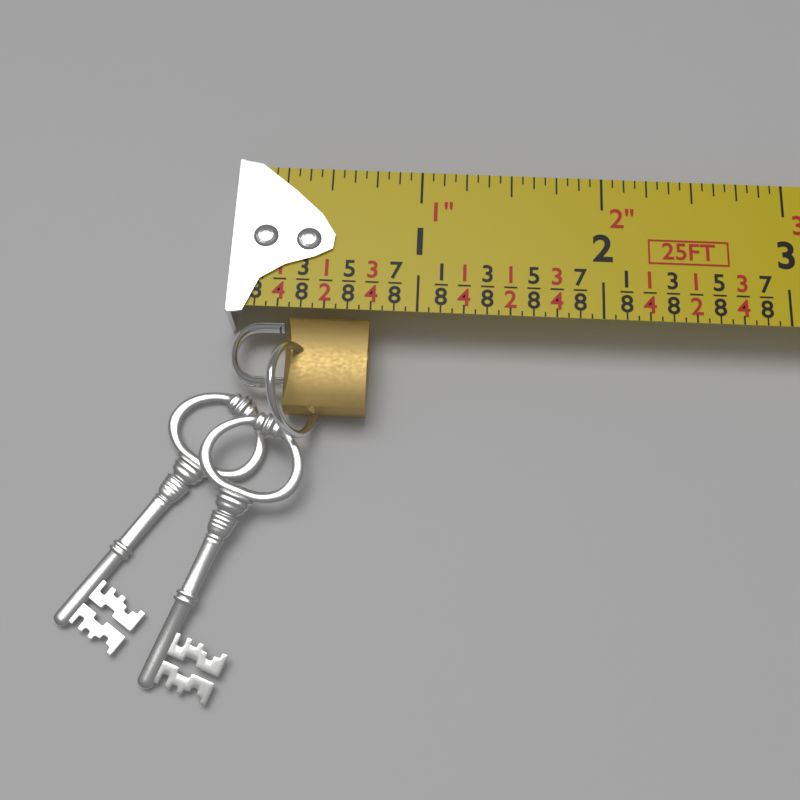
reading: 0.7500 in
